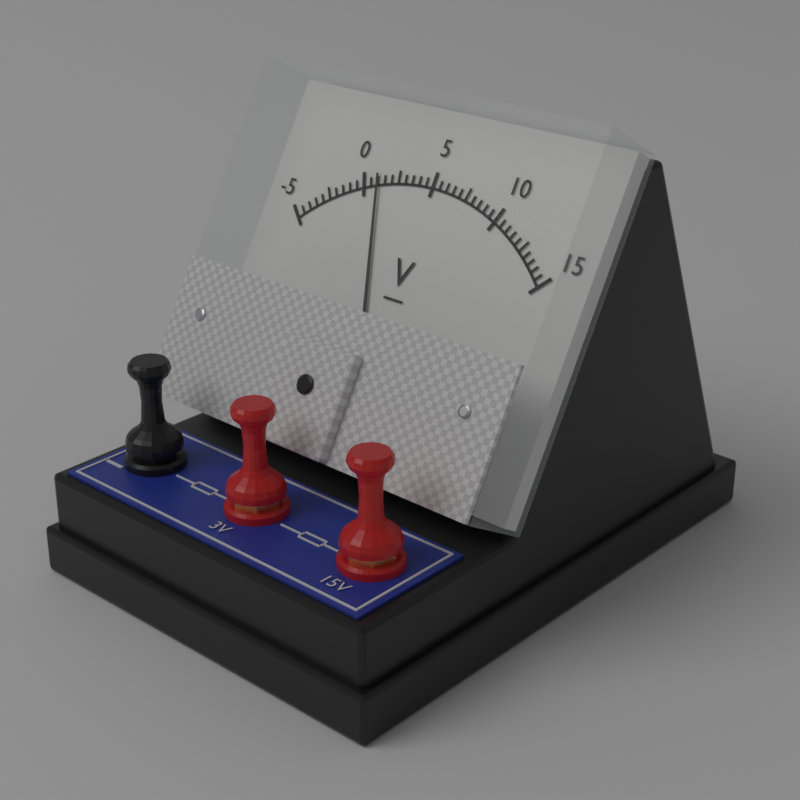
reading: 1.0 V
